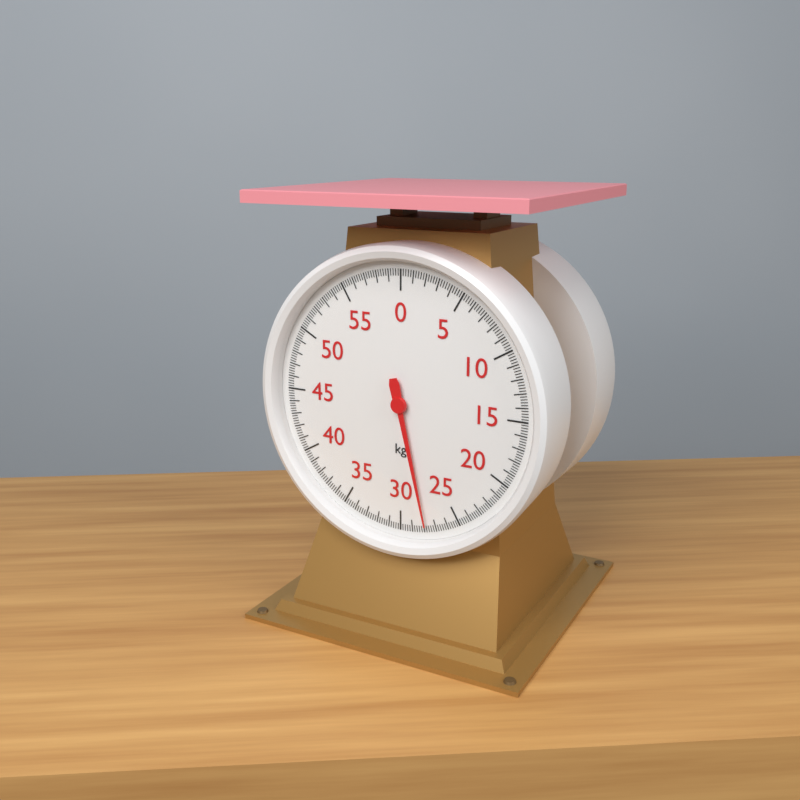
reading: 27.8 kg
